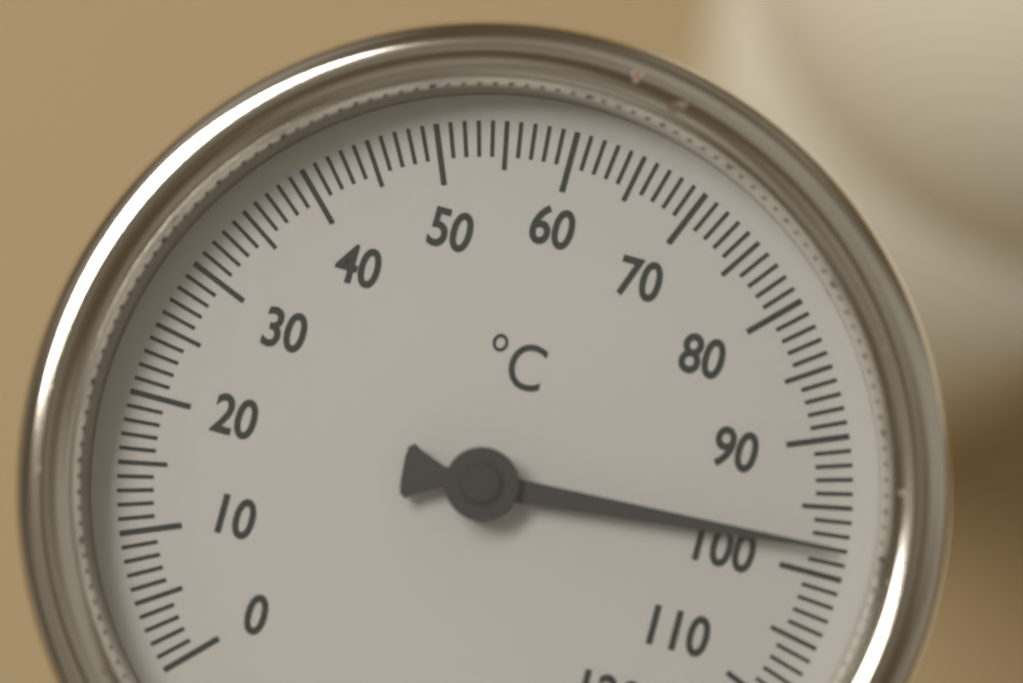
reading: 98 °C
